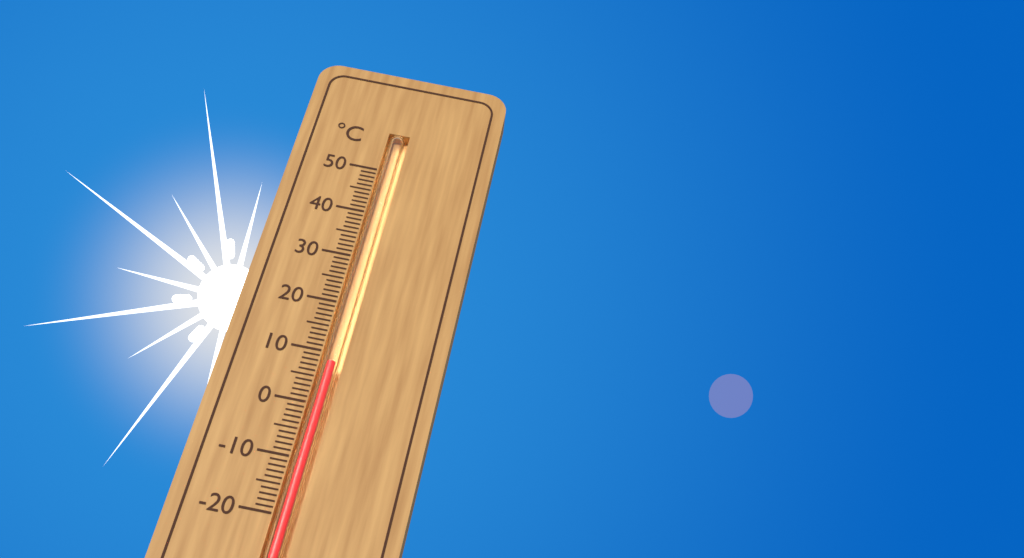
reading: 8 °C
